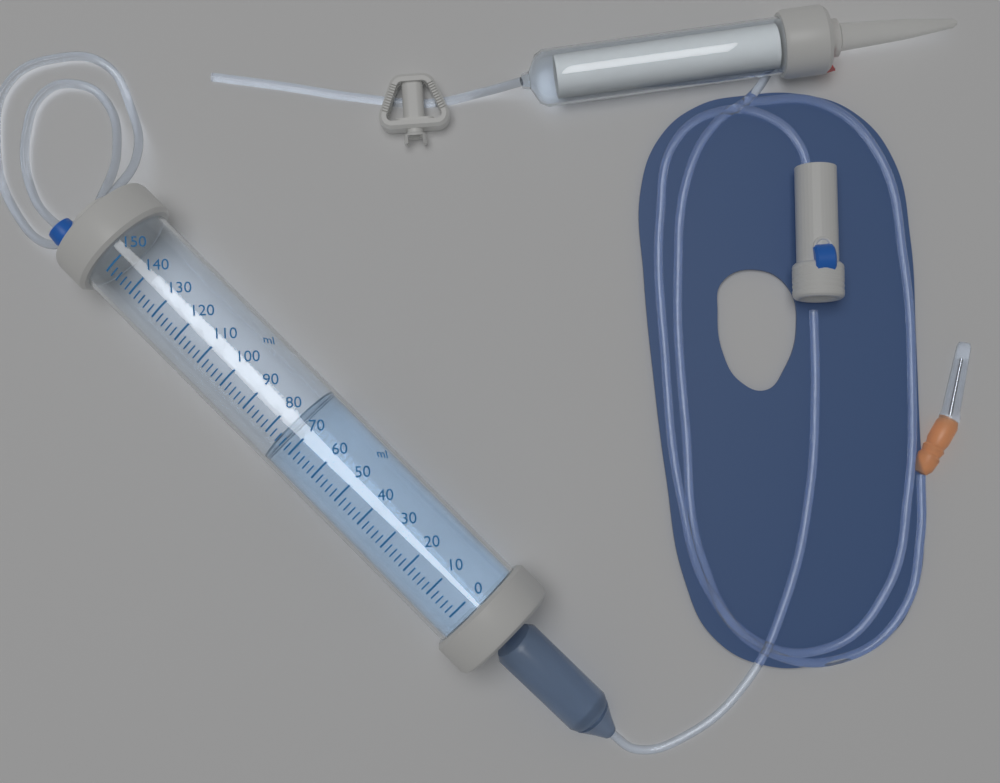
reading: 76 ml
